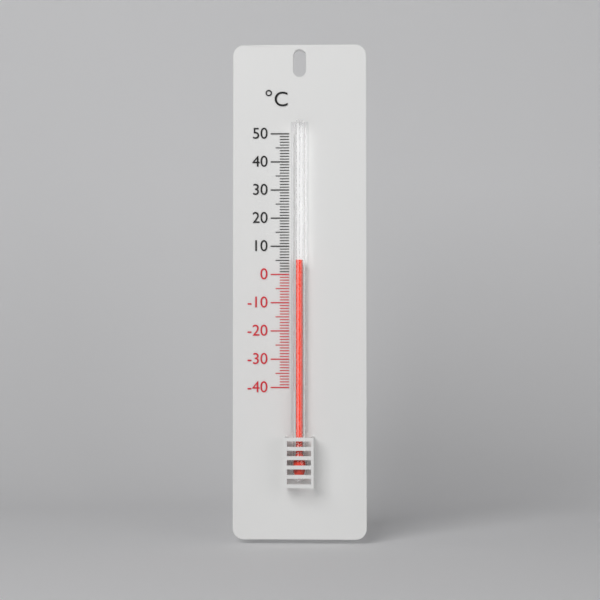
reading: 5 °C
